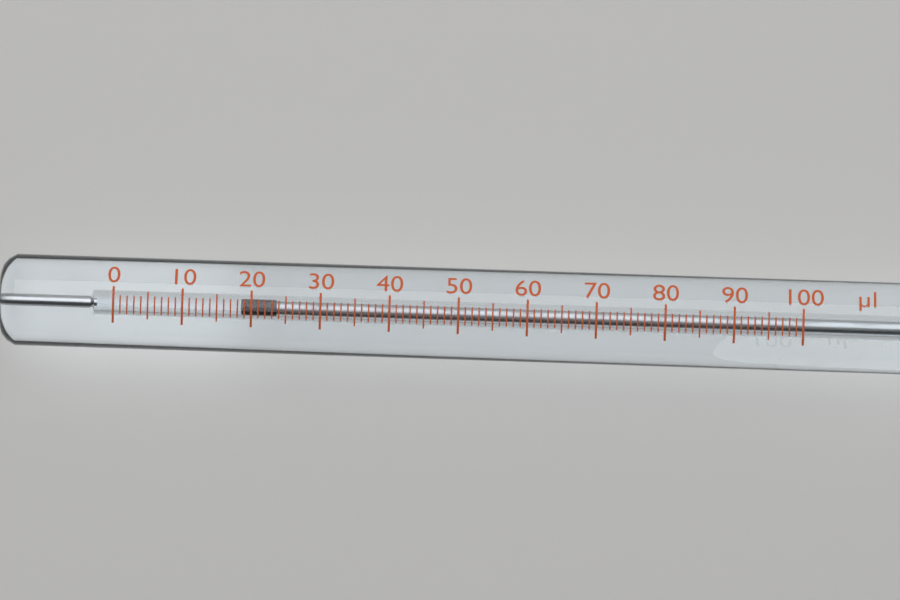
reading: 19 µl
